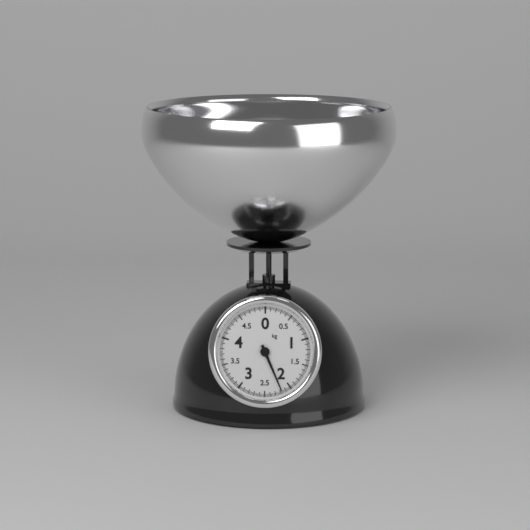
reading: 2.175 kg
